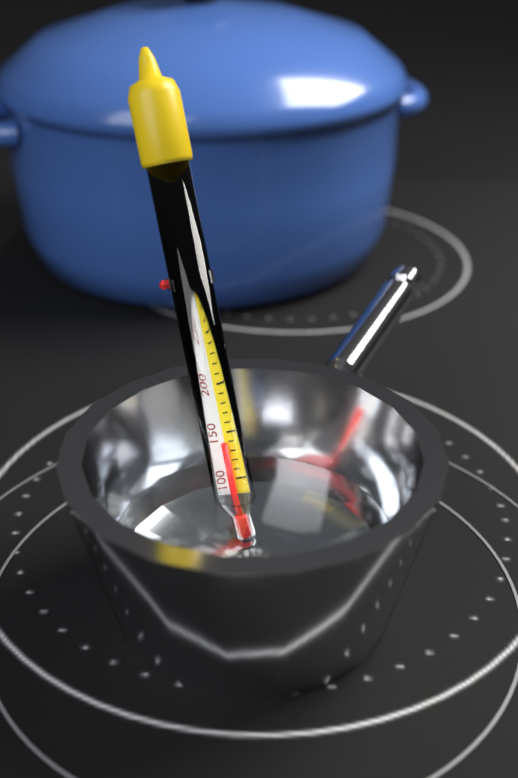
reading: 140 °F
